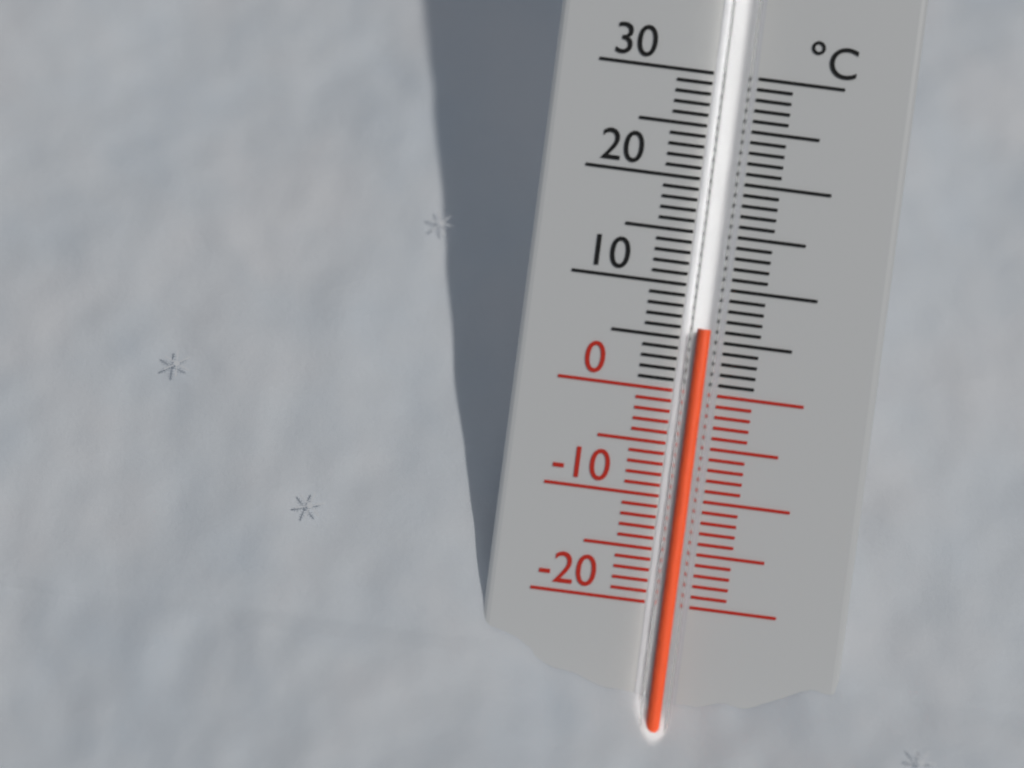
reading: 6 °C
